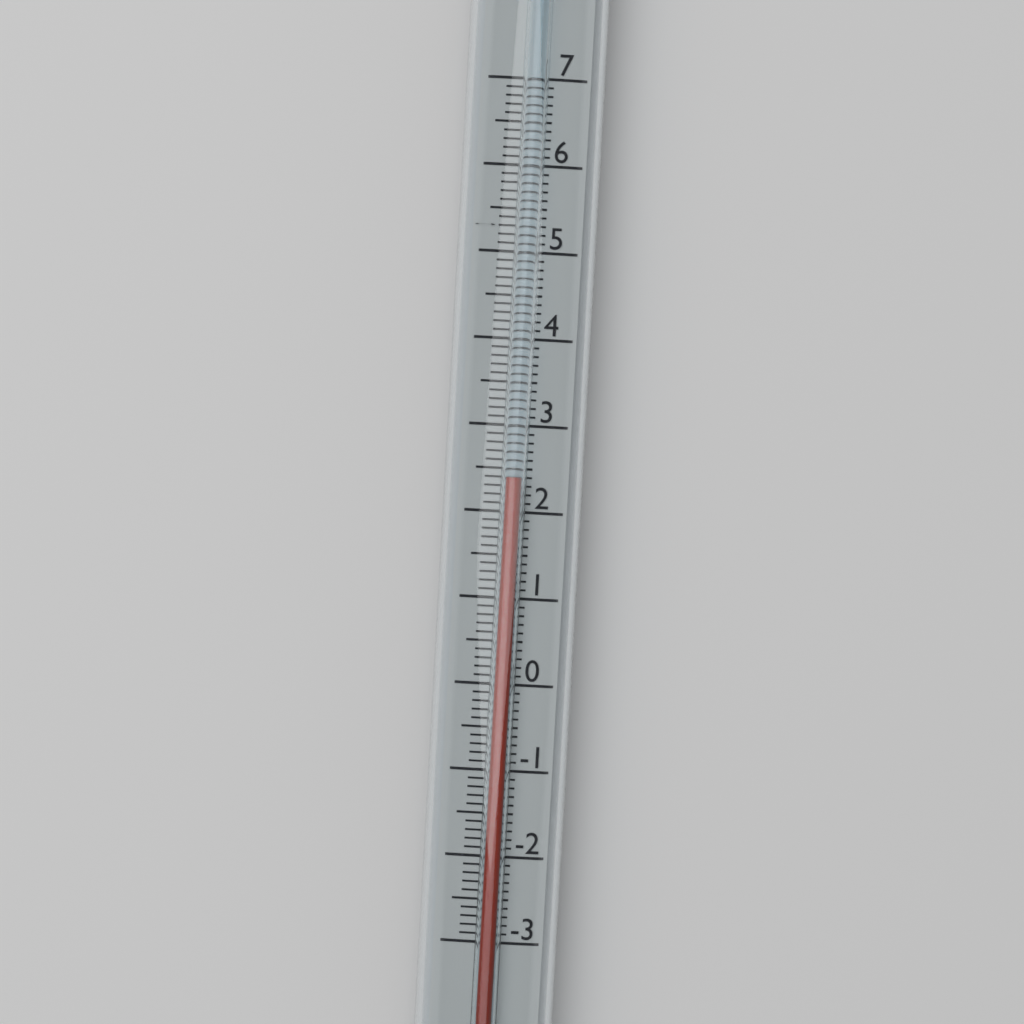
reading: 2.4 (no unit)
